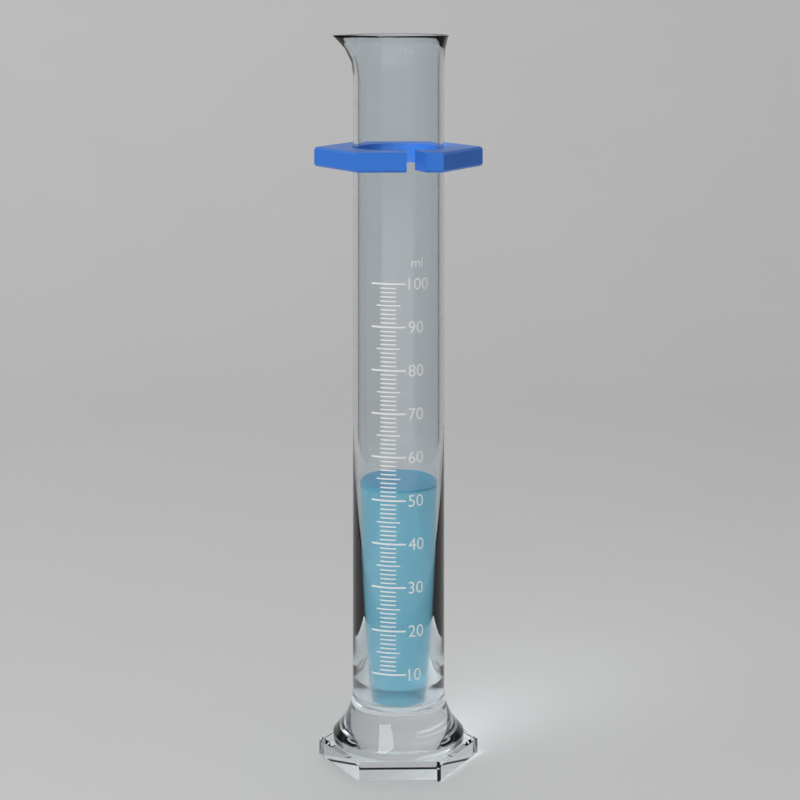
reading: 52 ml
